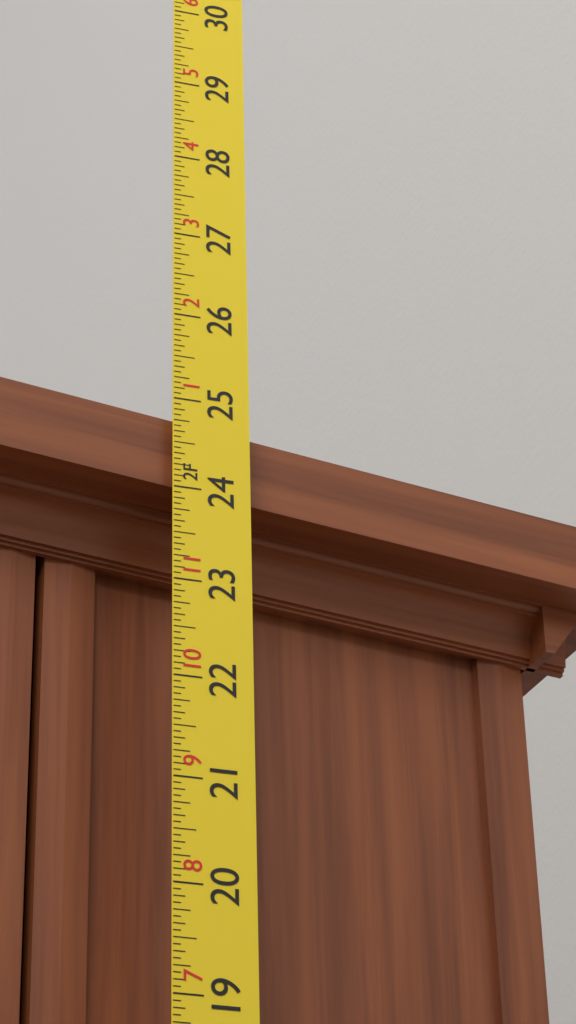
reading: 24.8125 in
